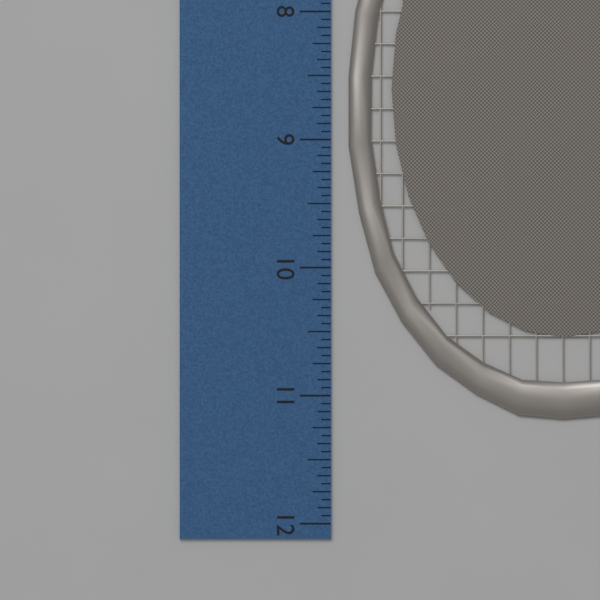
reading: 11.1875 inch
